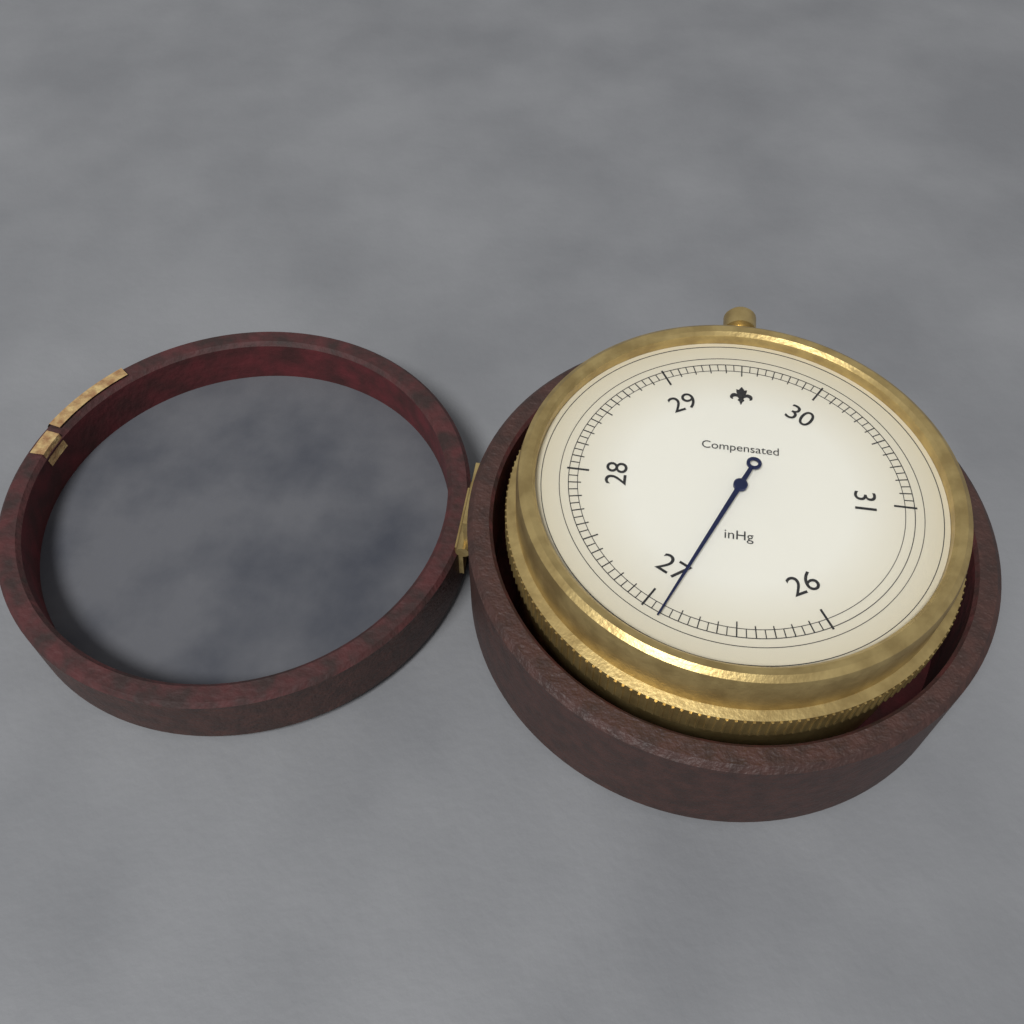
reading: 26.90 inHg
